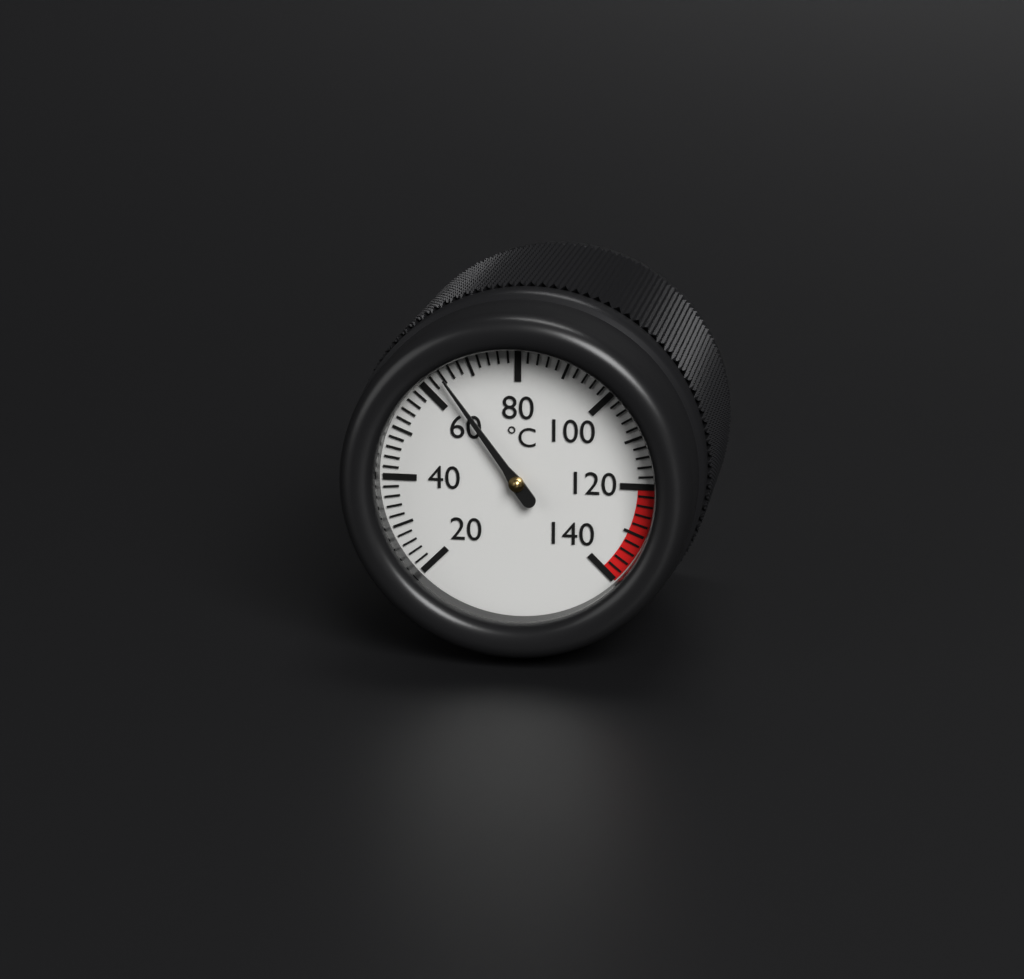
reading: 64 °C
